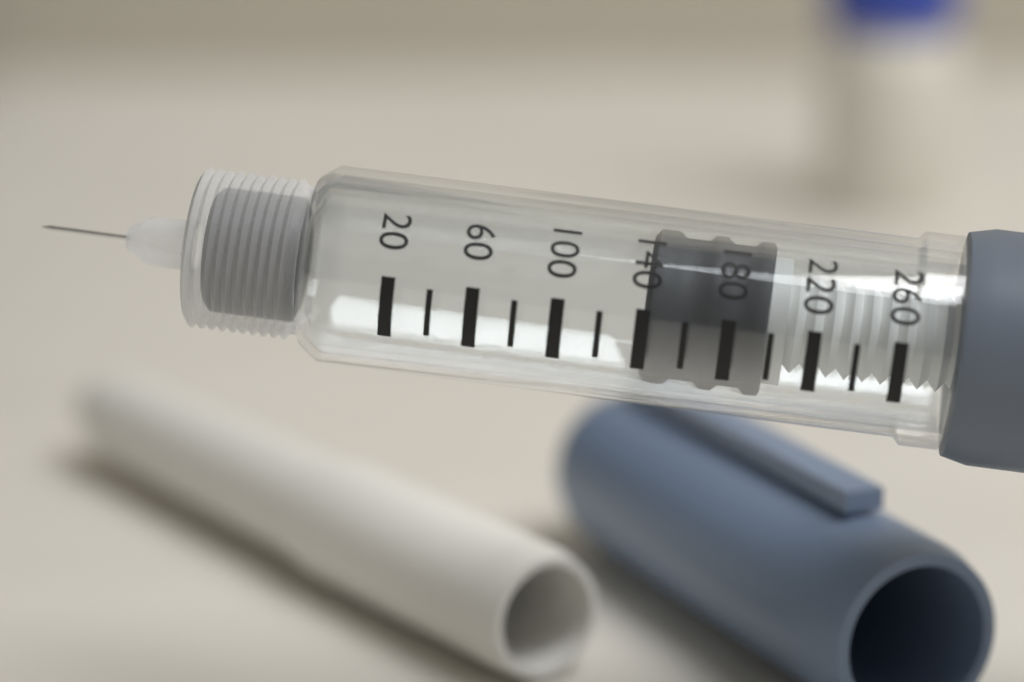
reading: 140 (no unit)
